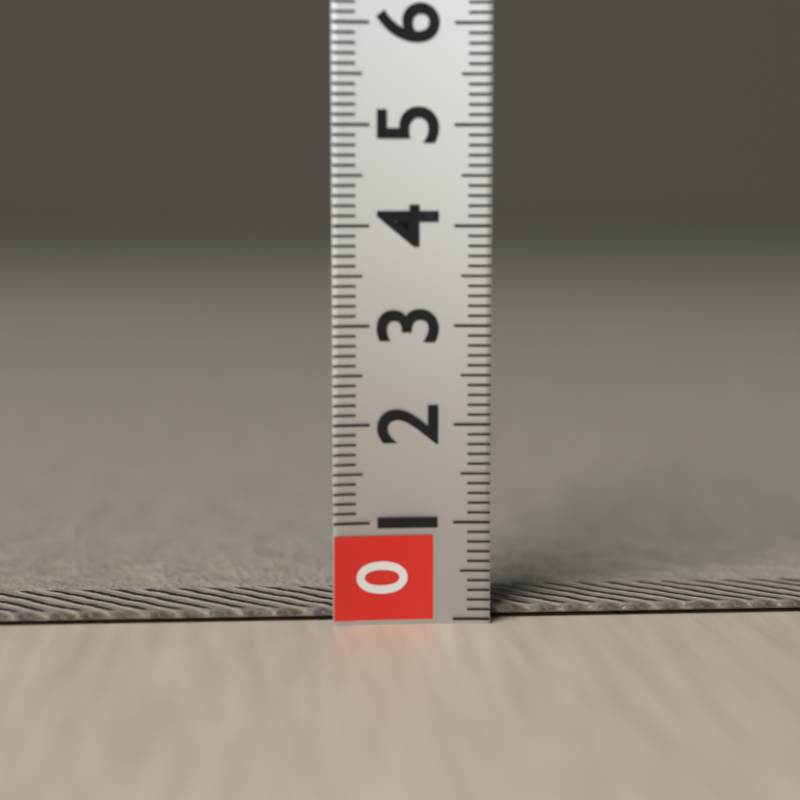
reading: 0.1 cm
